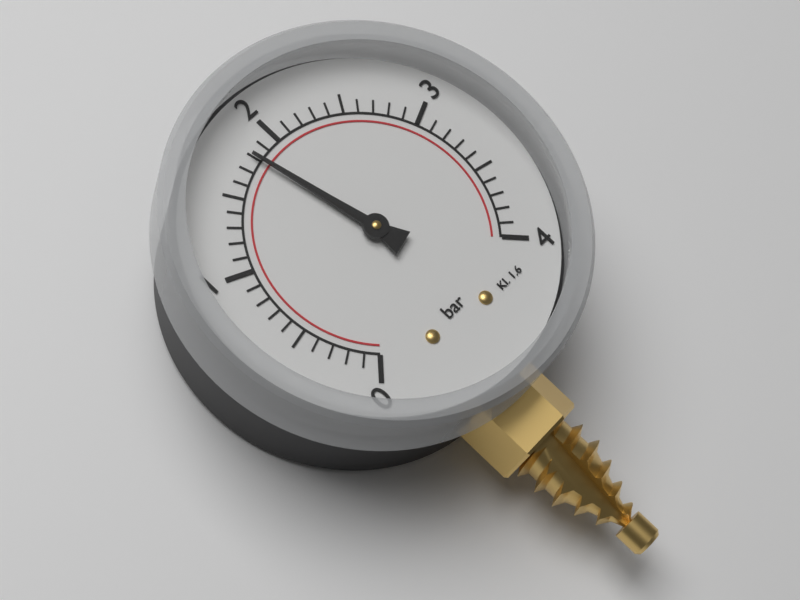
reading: 1.8 bar
